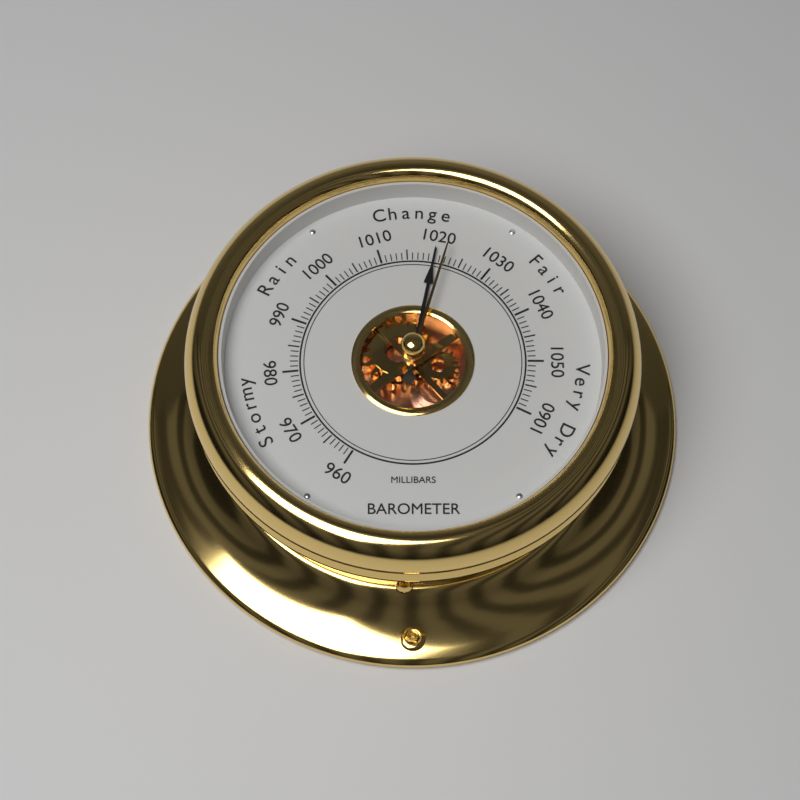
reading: 1020 millibars
